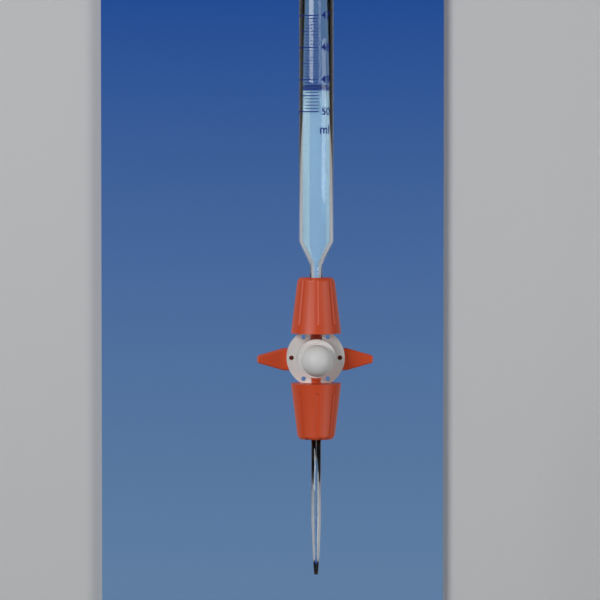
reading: 49.3 ml
